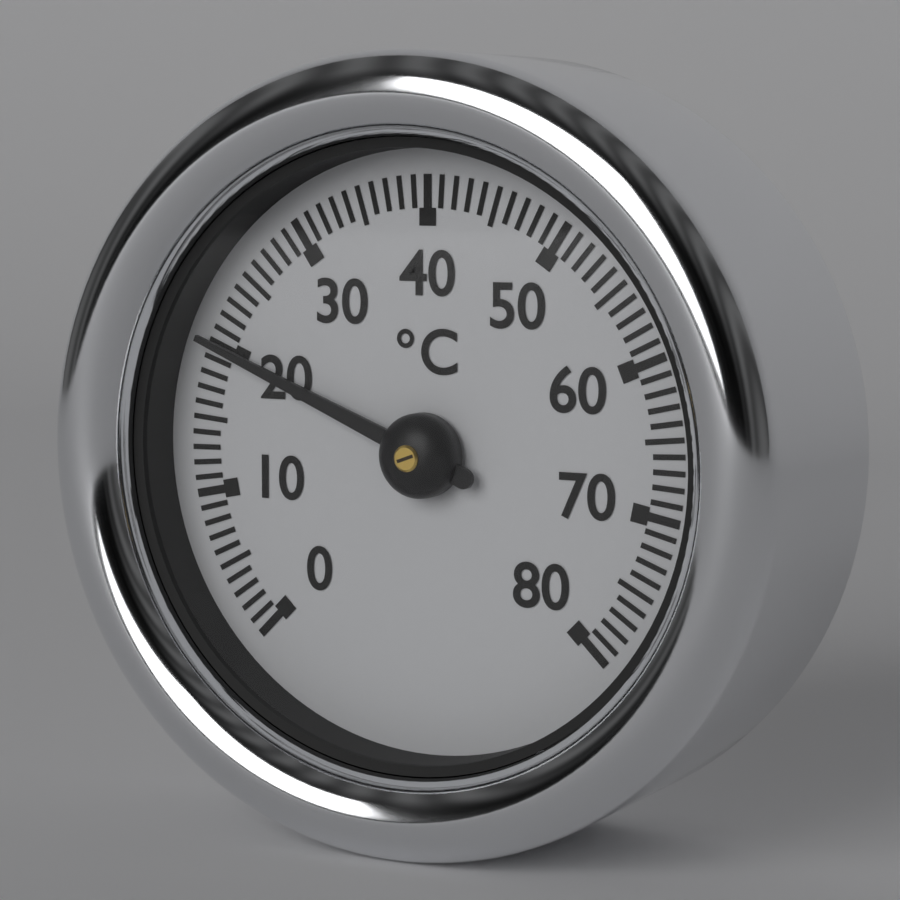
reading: 20 °C
